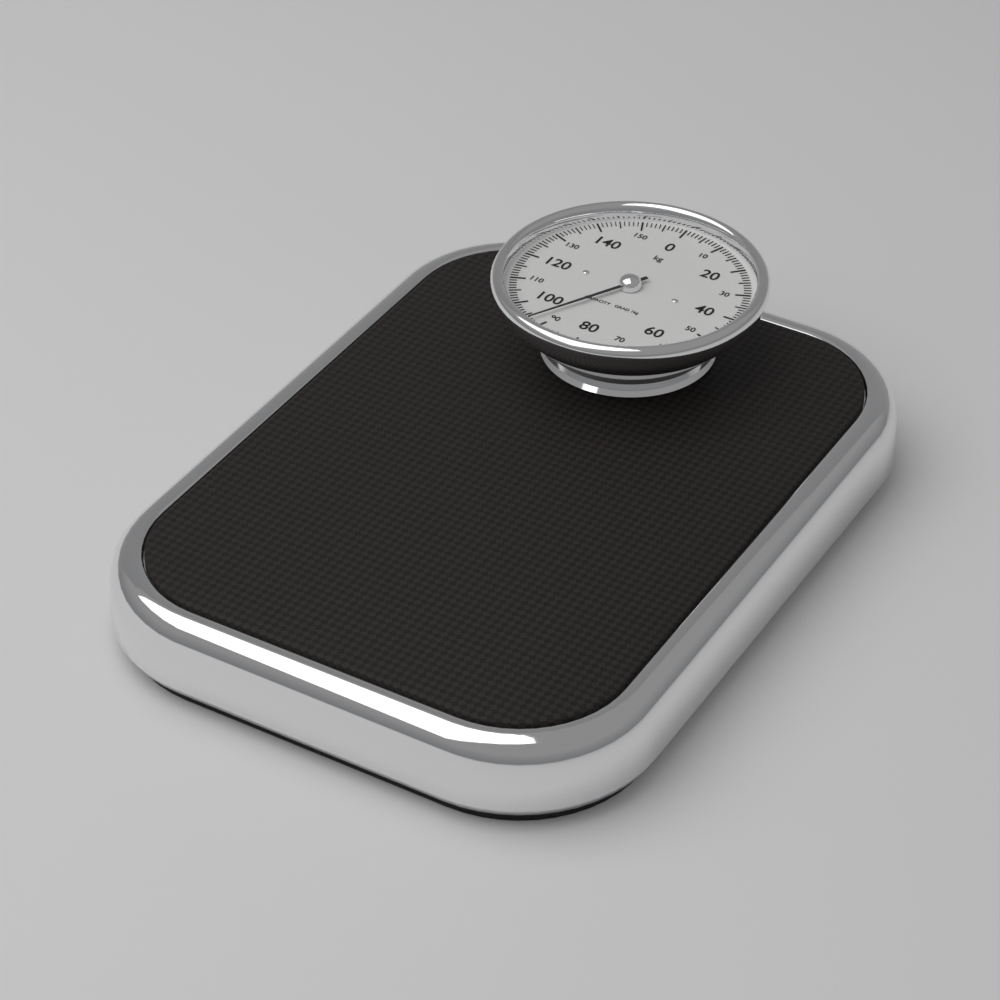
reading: 93 kg
